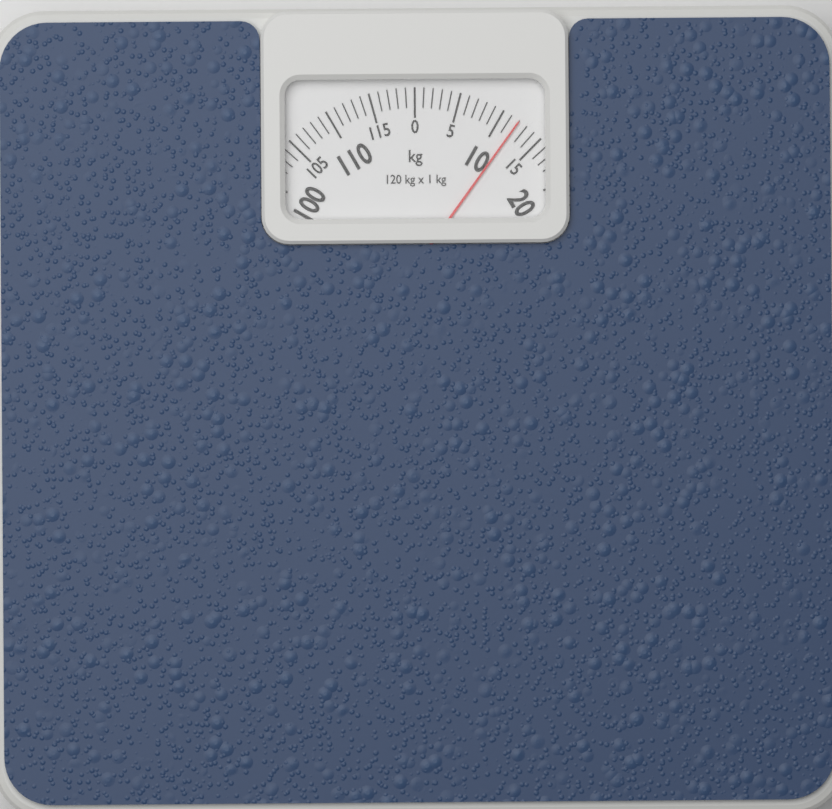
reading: 12 kg
